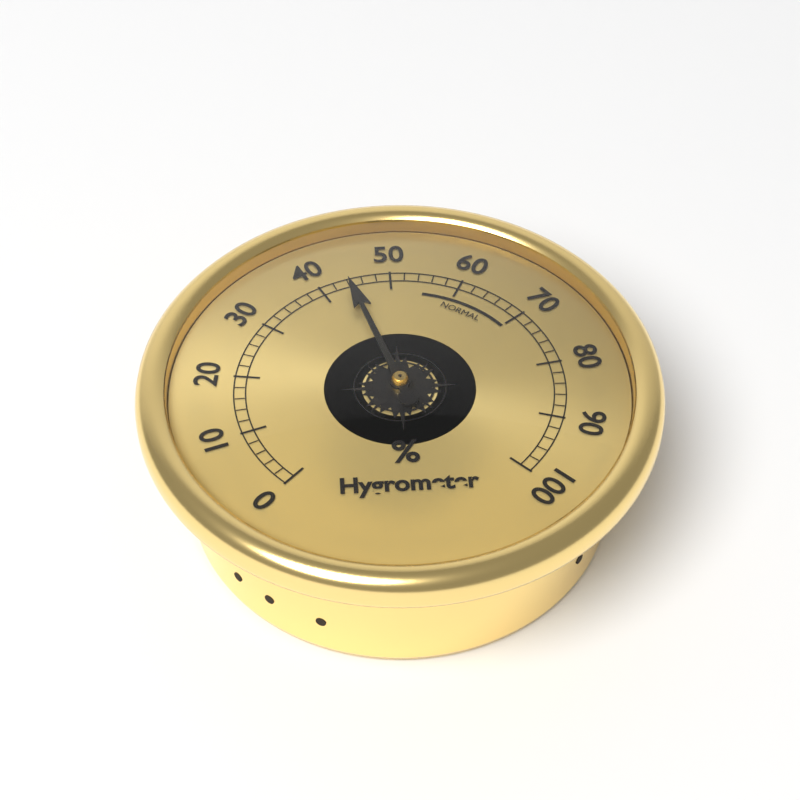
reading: 44 %
